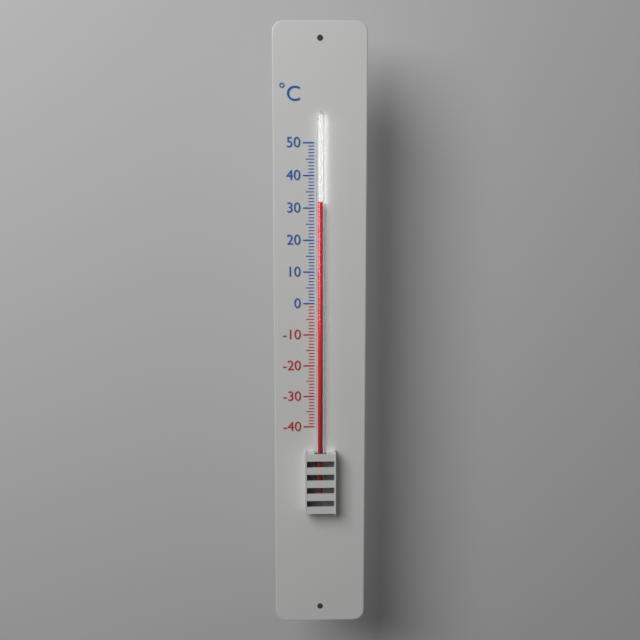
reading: 32 °C
